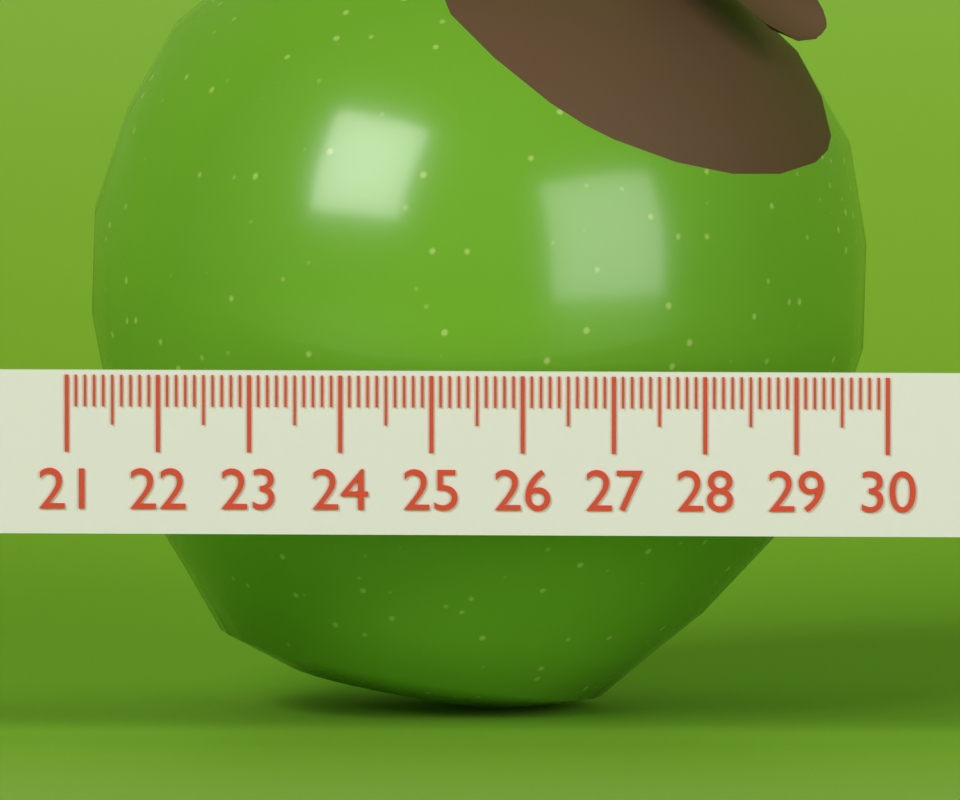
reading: 29.6 (no unit)
